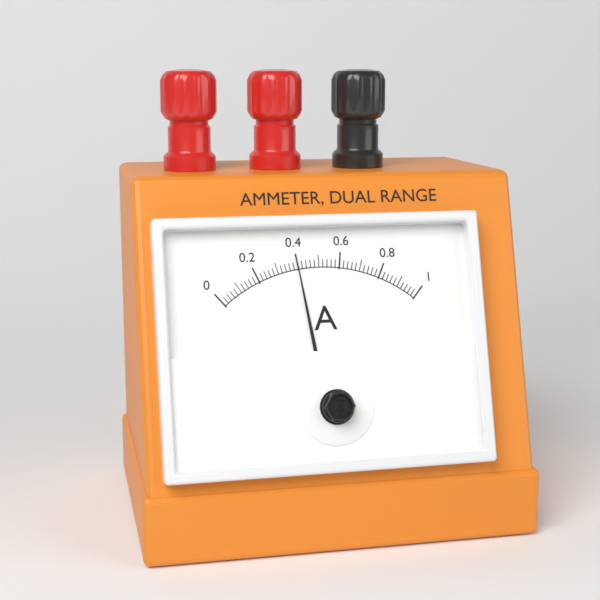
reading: 0.40 A
